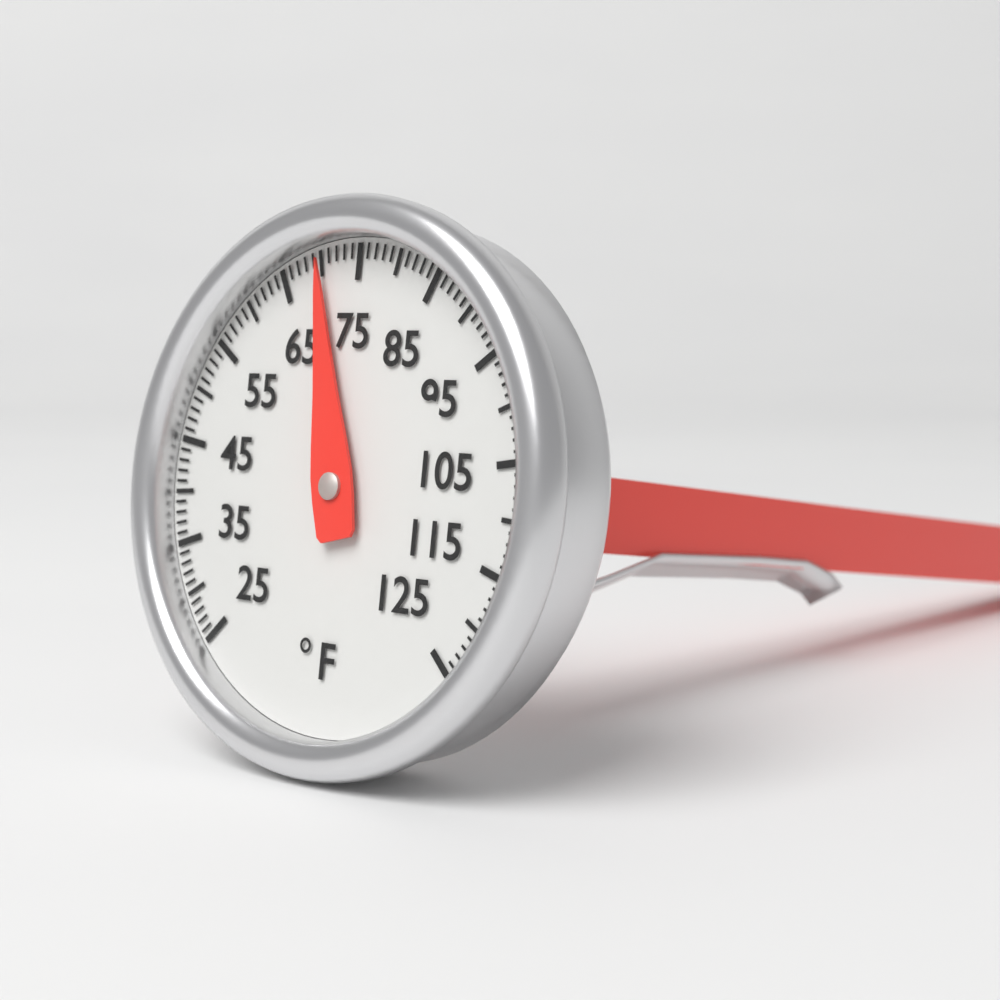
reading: 70 °F
